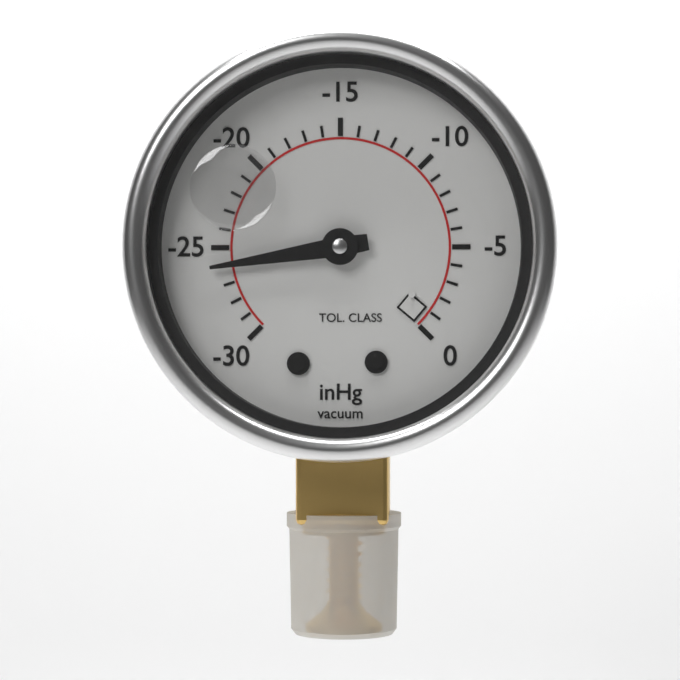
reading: -26 inHg
